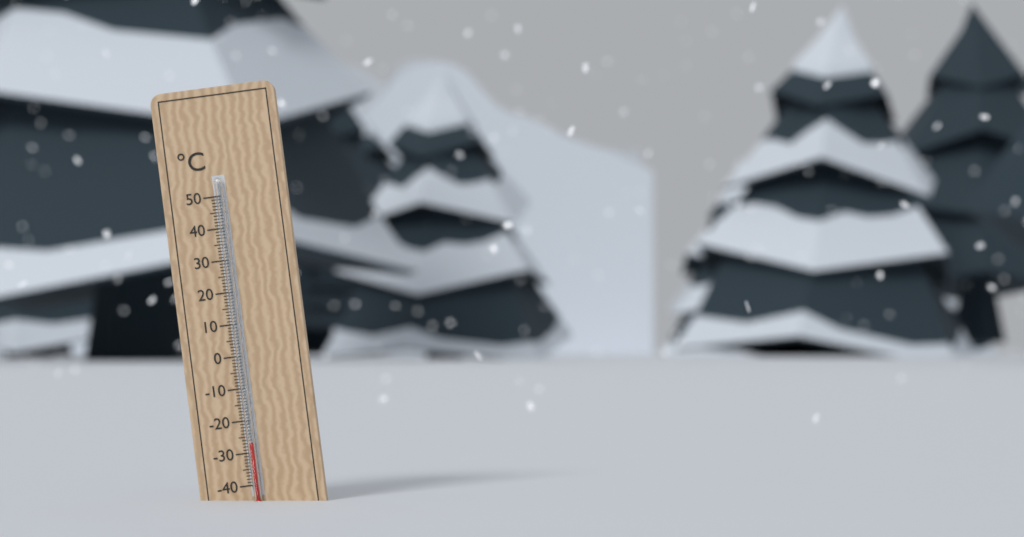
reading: -27 °C
